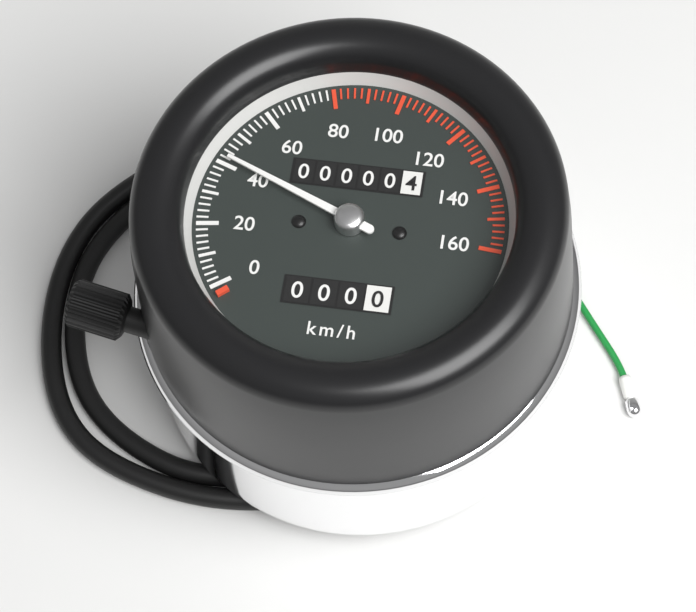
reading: 42 km/h
